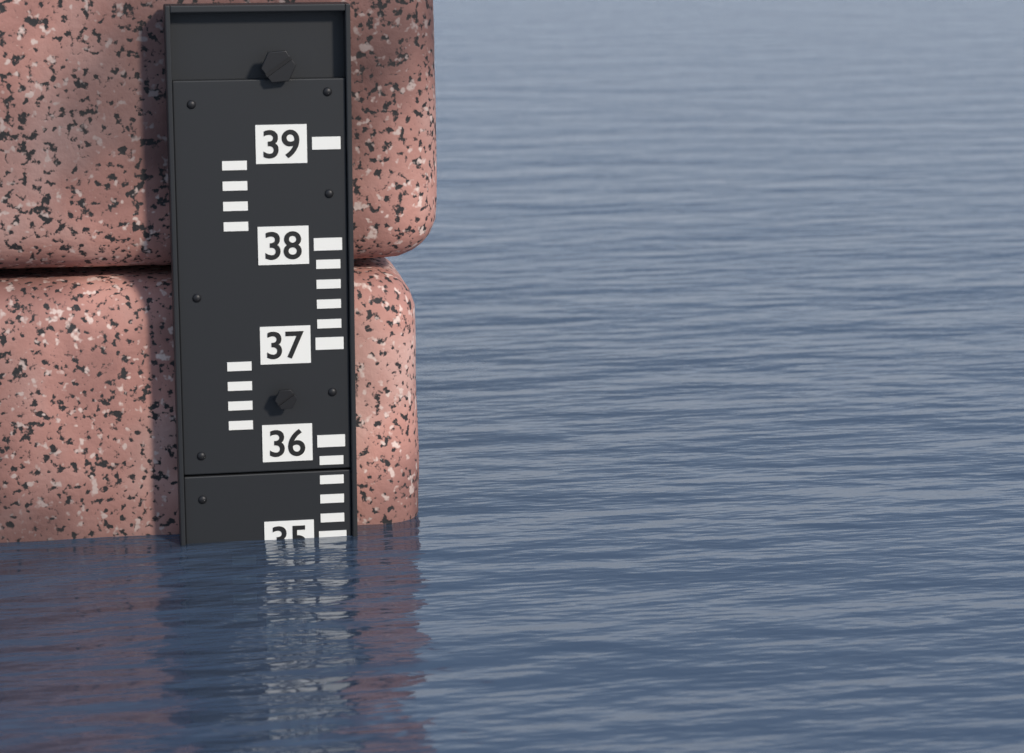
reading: 35.0 (no unit)
